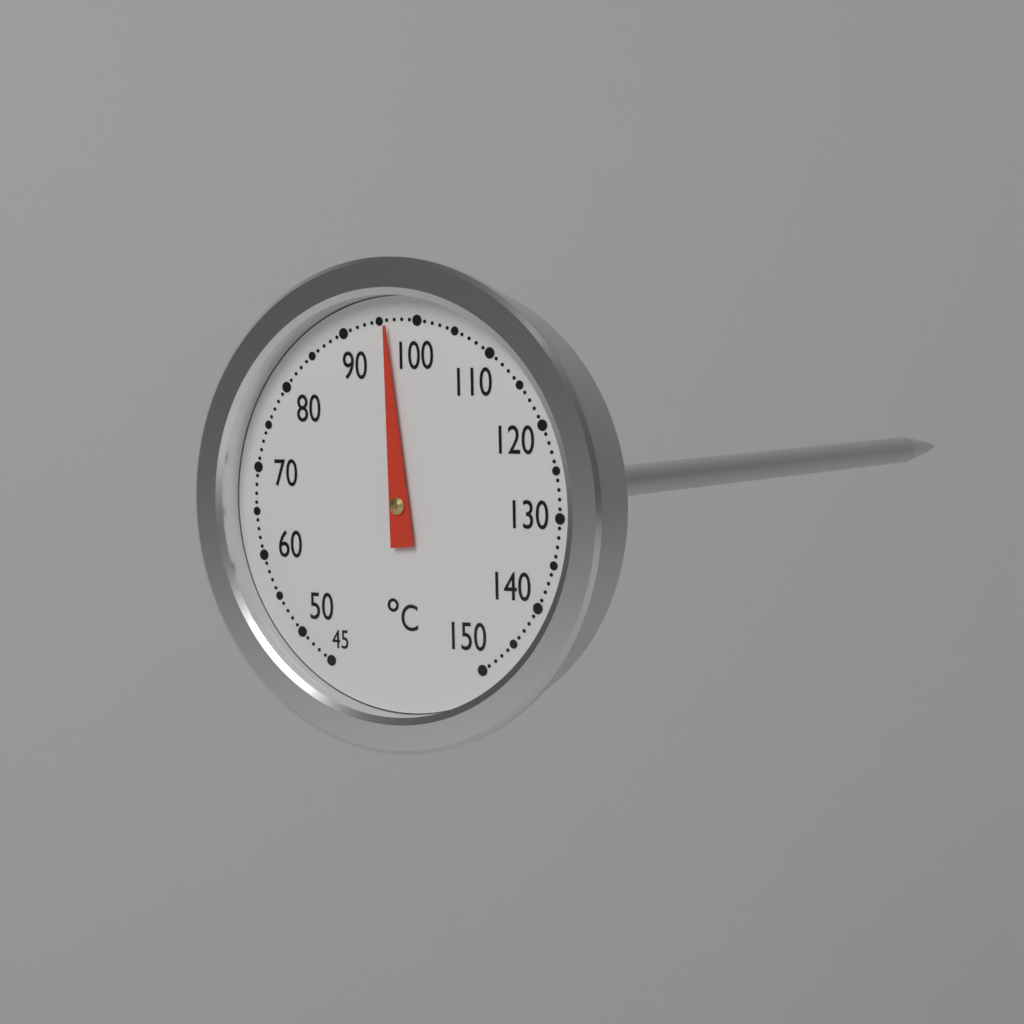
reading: 96 °C
